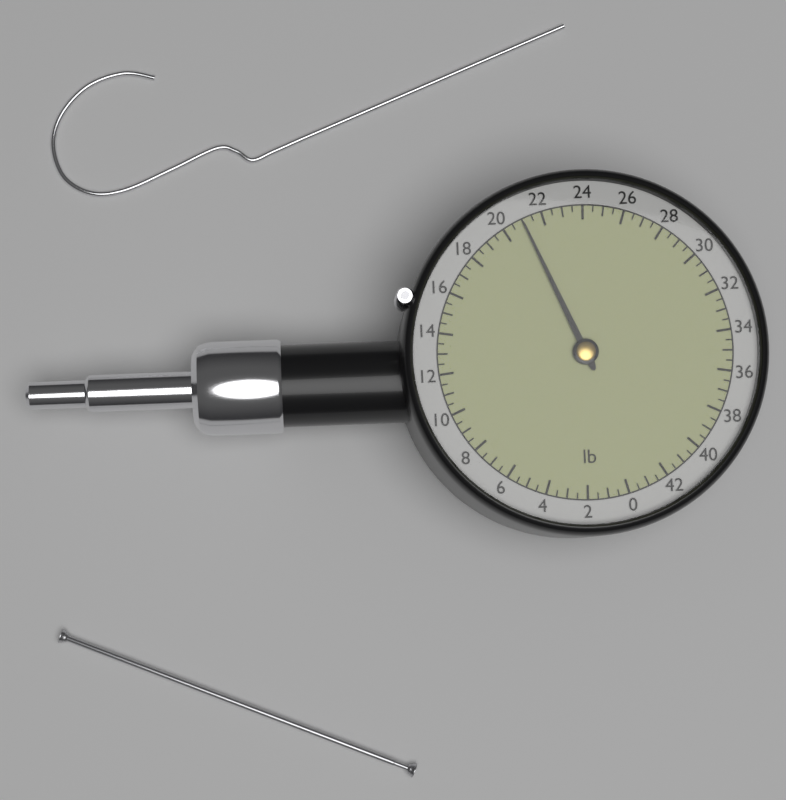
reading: 21.0 lb
